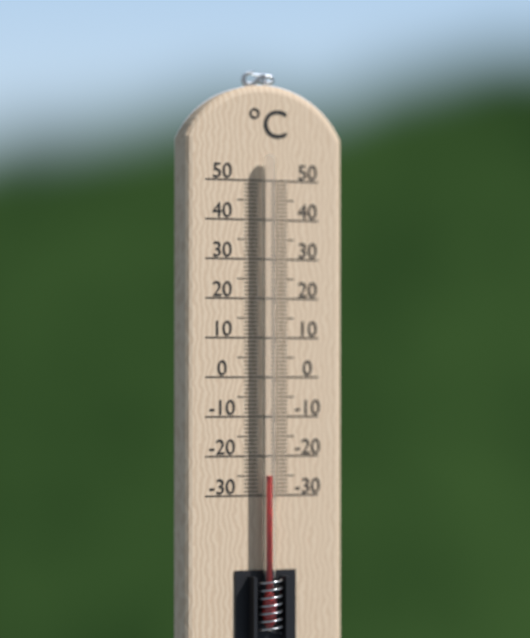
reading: -25 °C
